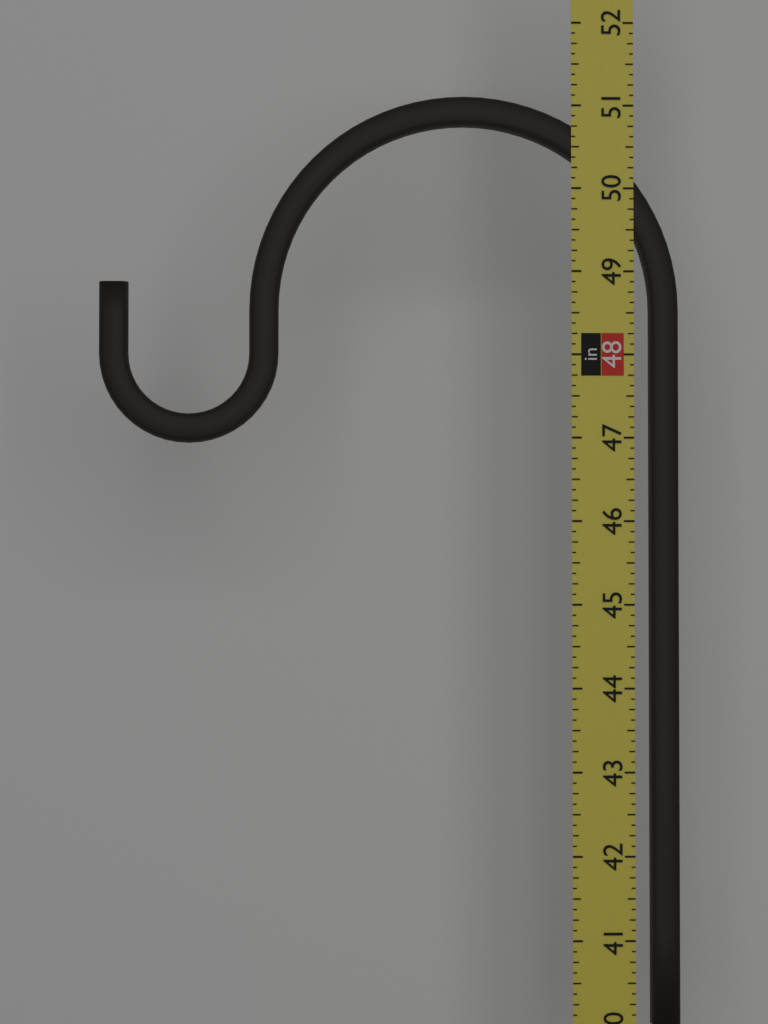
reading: 51.125 in
